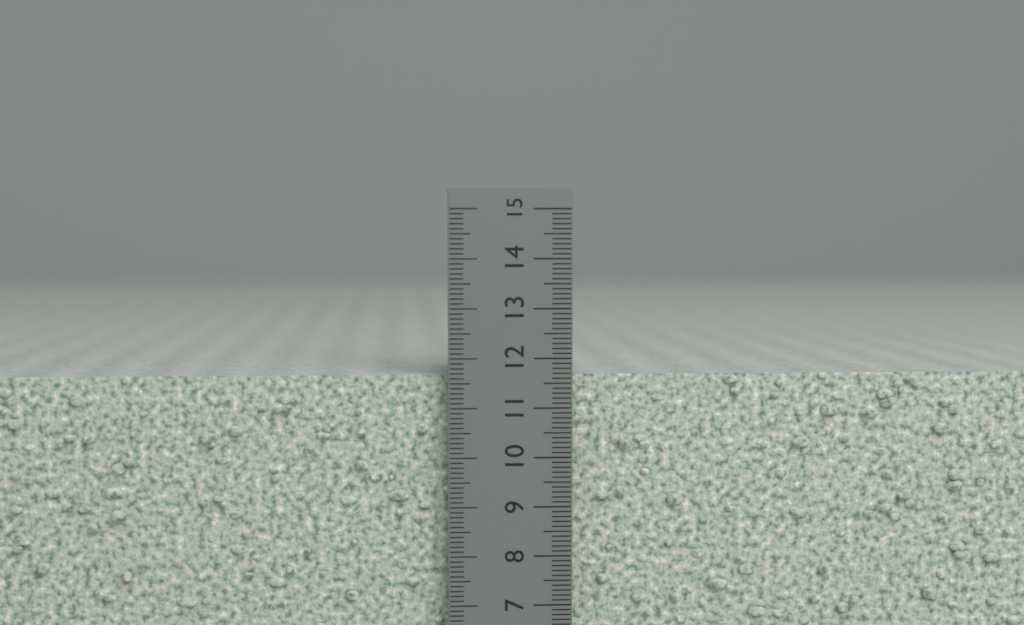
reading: 11.7 cm
